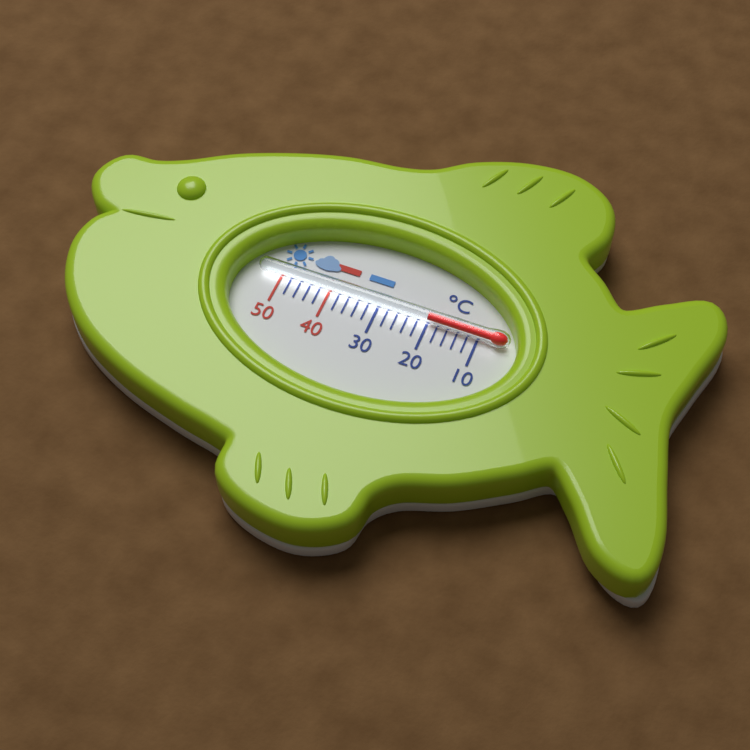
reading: 20 °C
